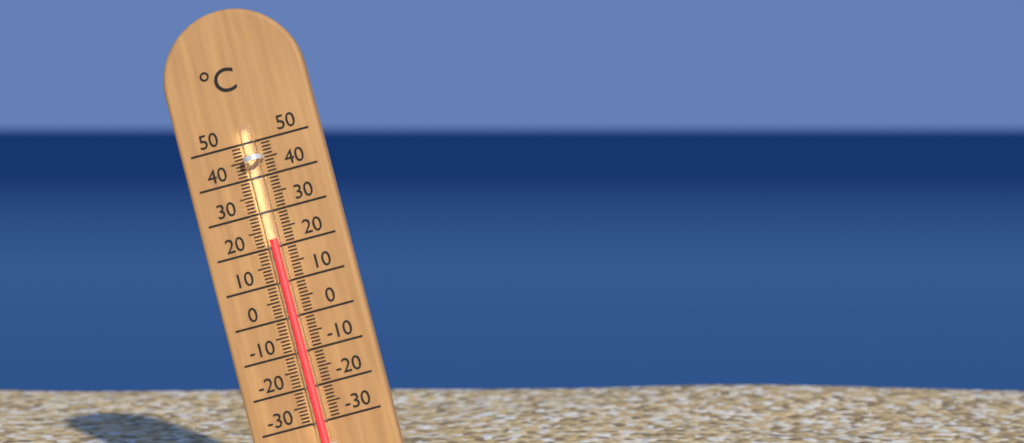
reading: 22 °C
